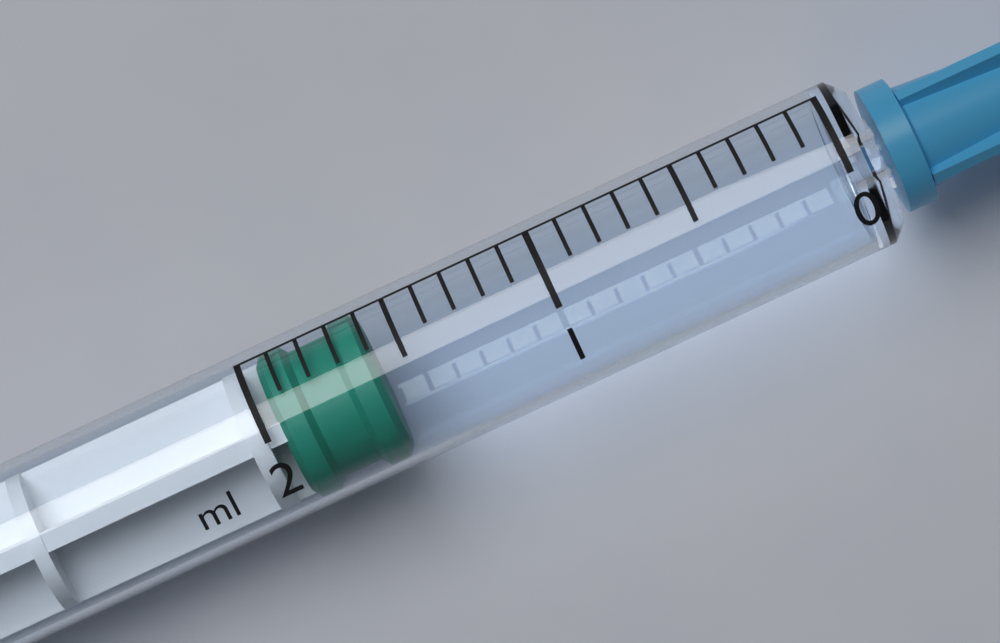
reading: 1.6 ml
